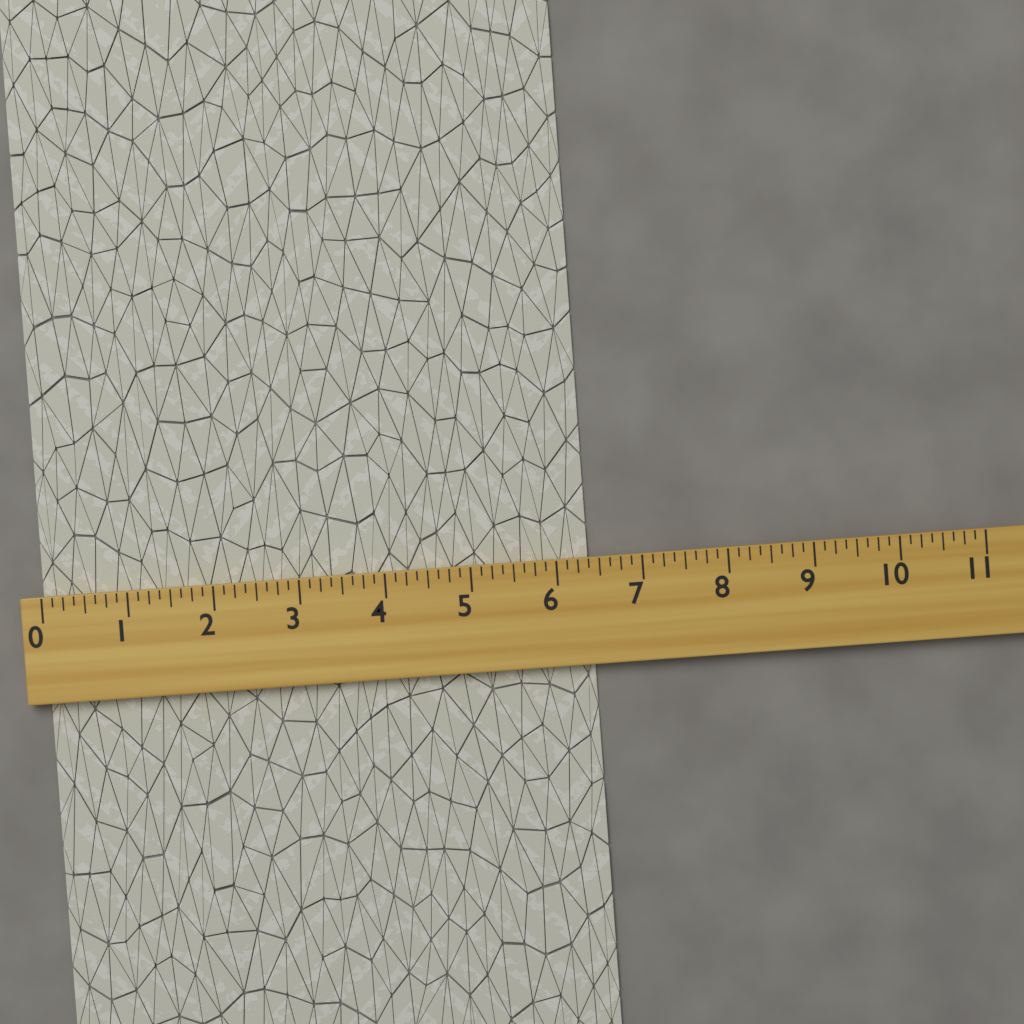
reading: 6.375 (no unit)
